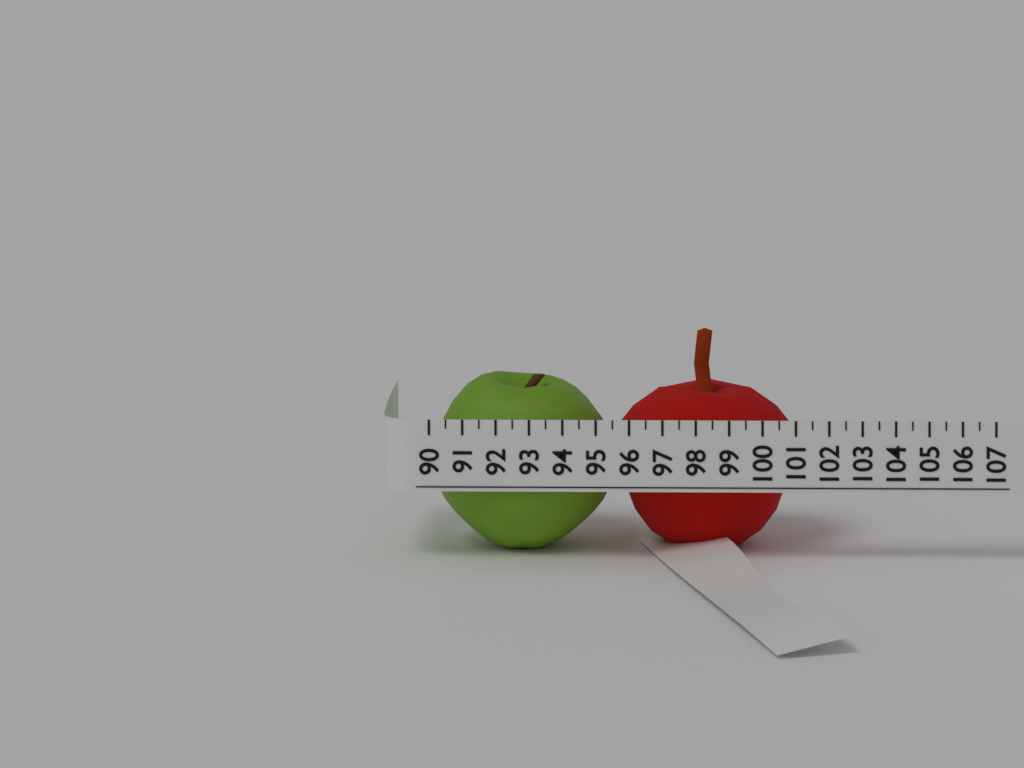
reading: 101.0 (no unit)
